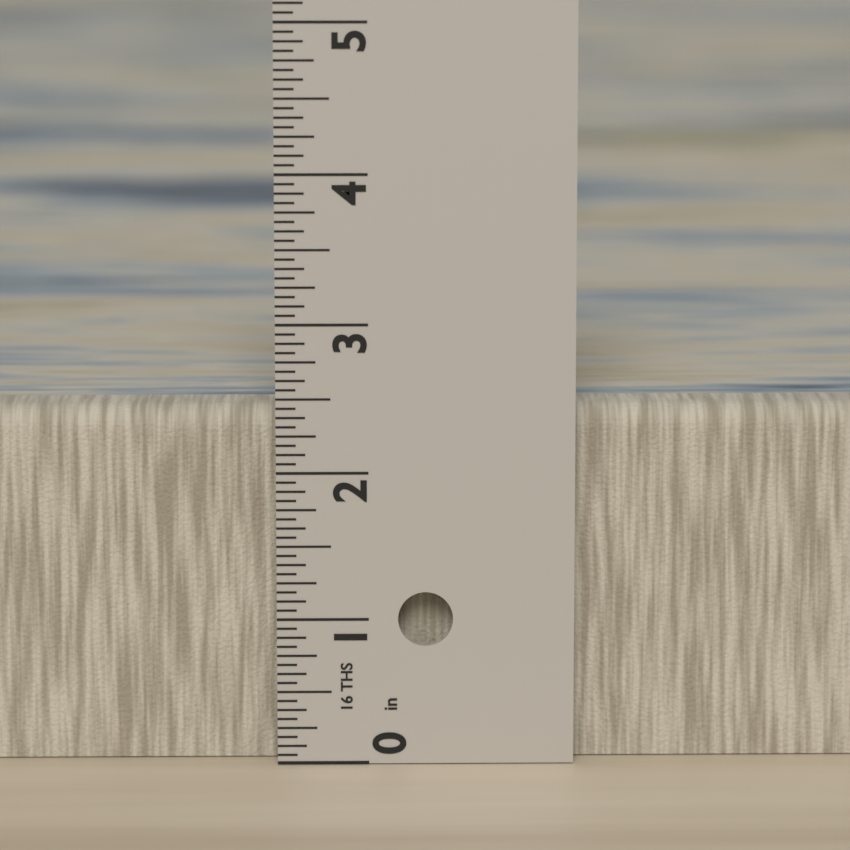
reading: 2.4375 in
